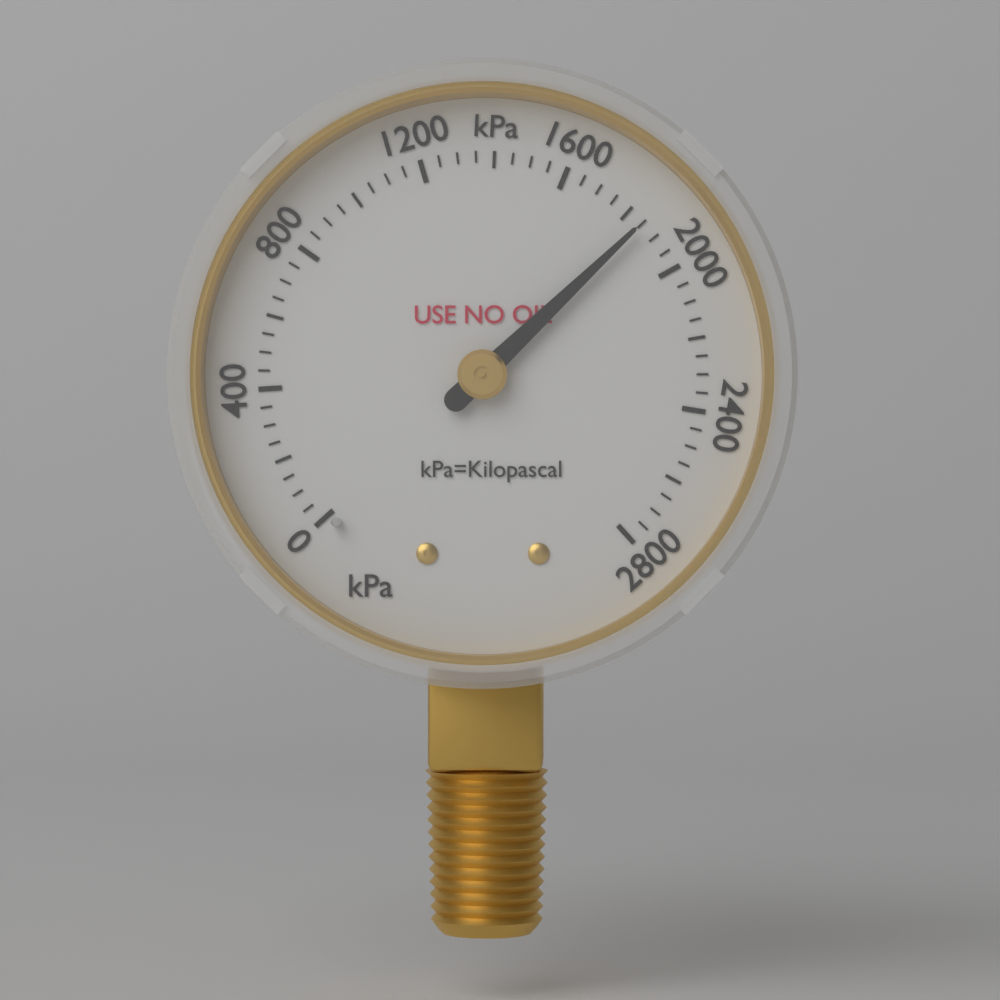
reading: 1850 kPa
